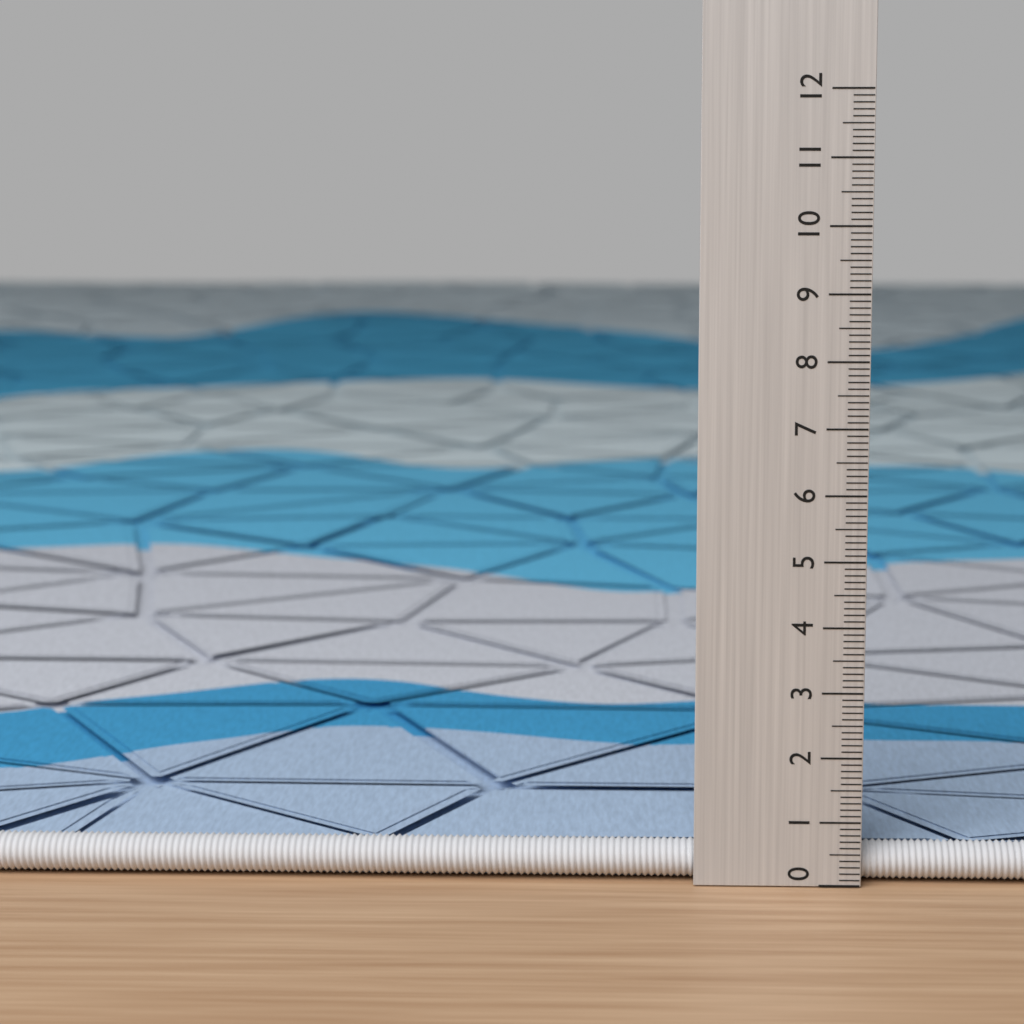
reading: 0.6 (no unit)
